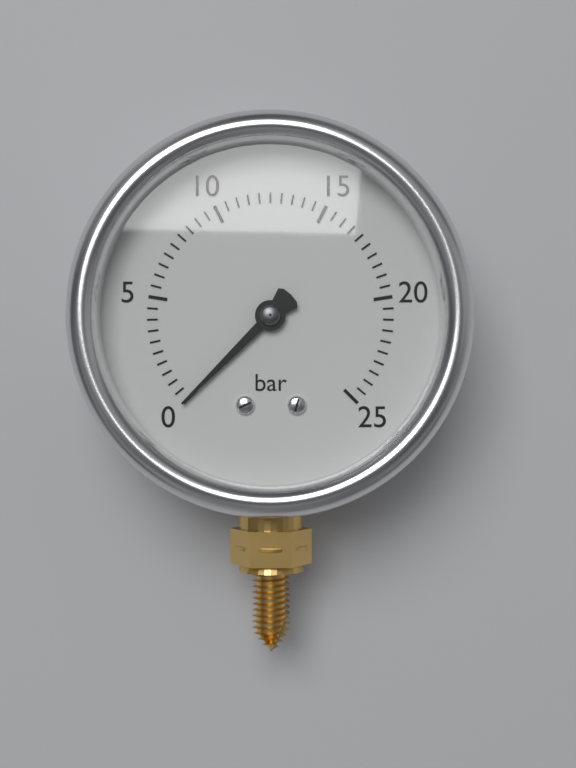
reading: 0.0 bar
